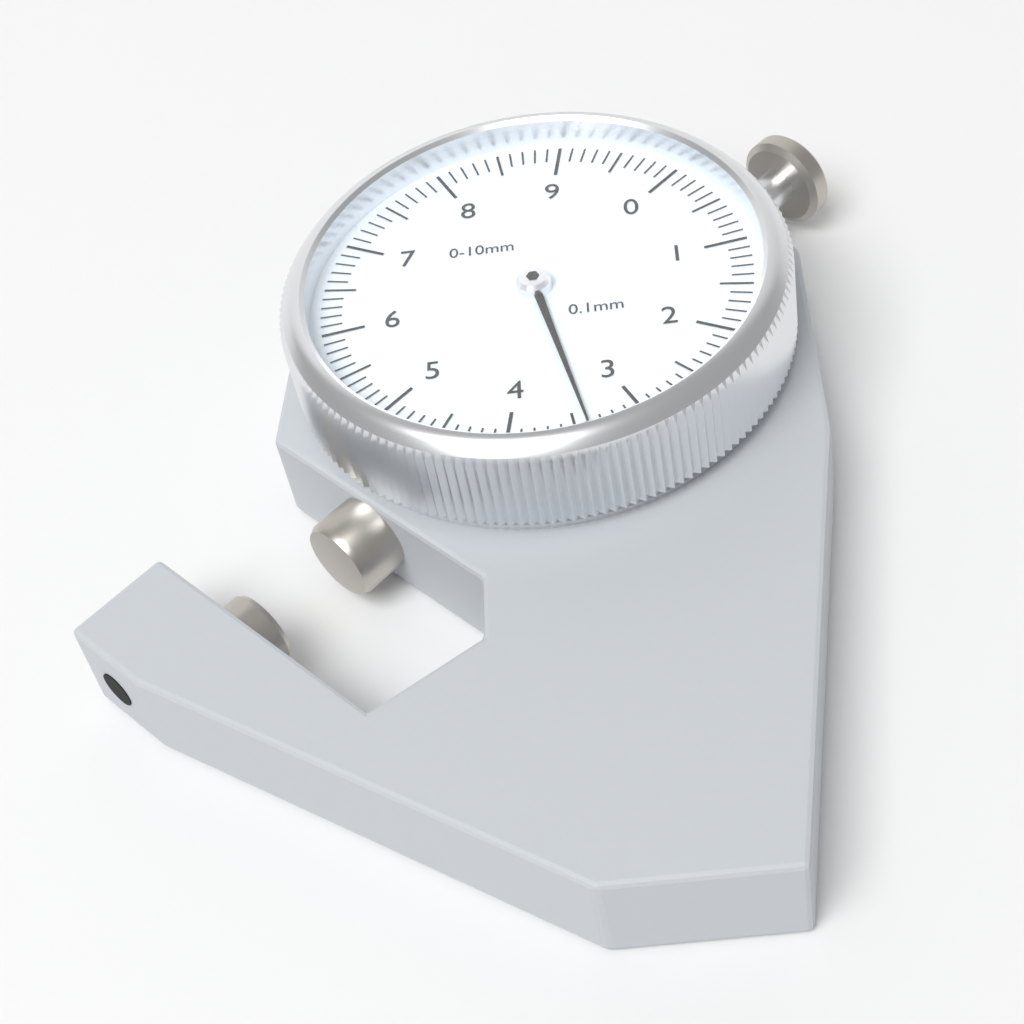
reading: 3.4 mm
